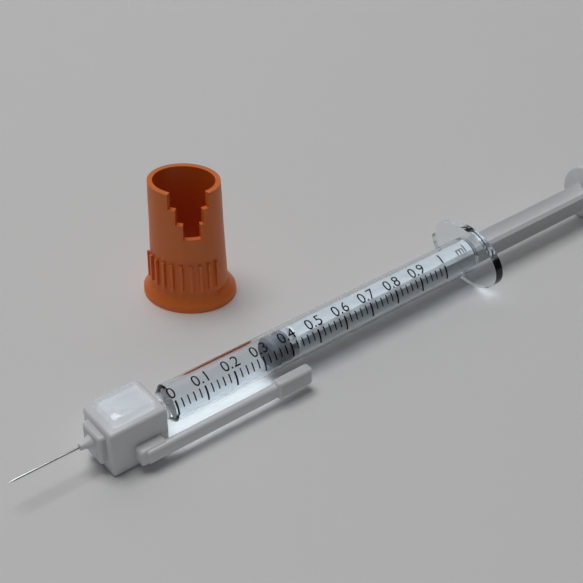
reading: 0.34 ml
